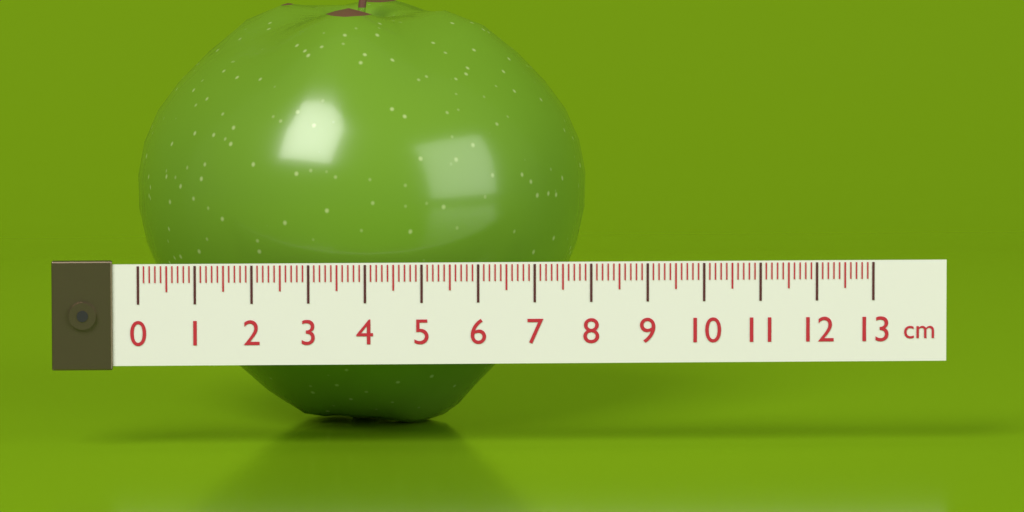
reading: 8.1 cm
